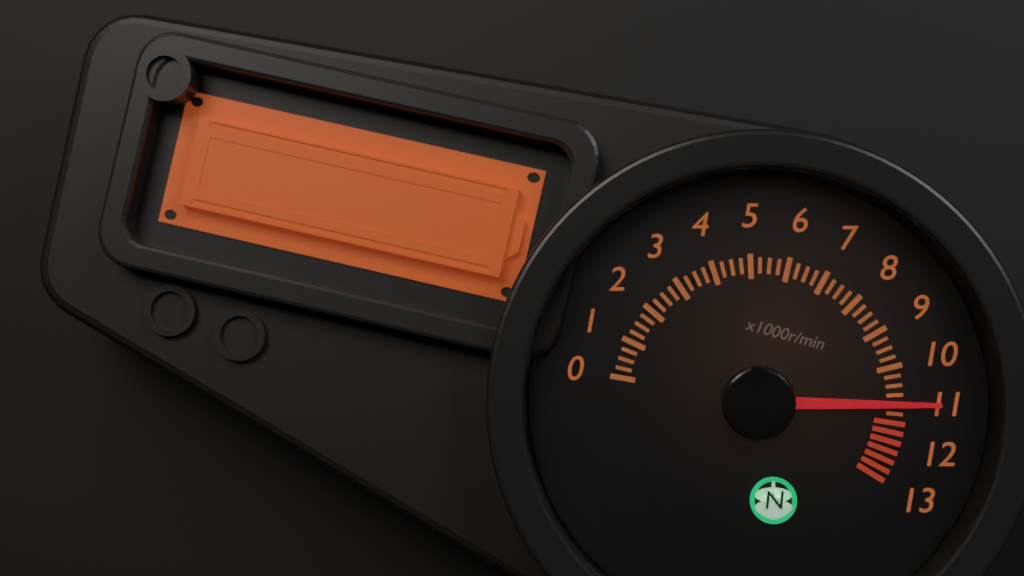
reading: 11.00 x1000r/min
